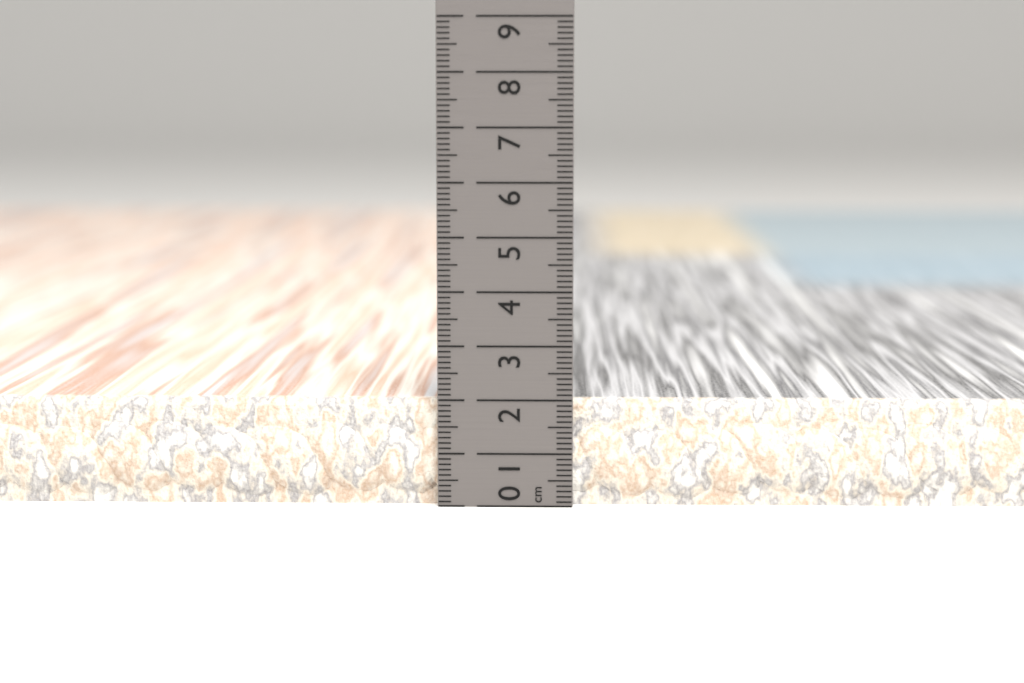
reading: 2.0 cm
